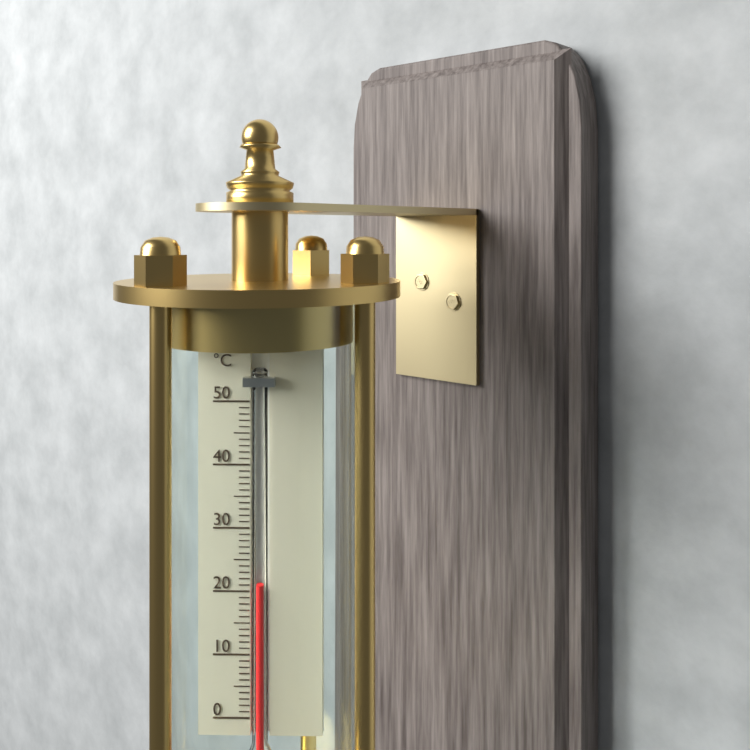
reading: 21 °C
